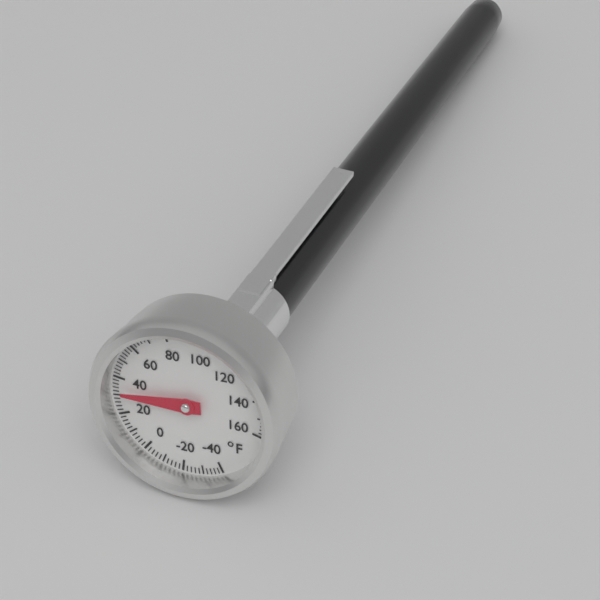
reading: 32 °F
